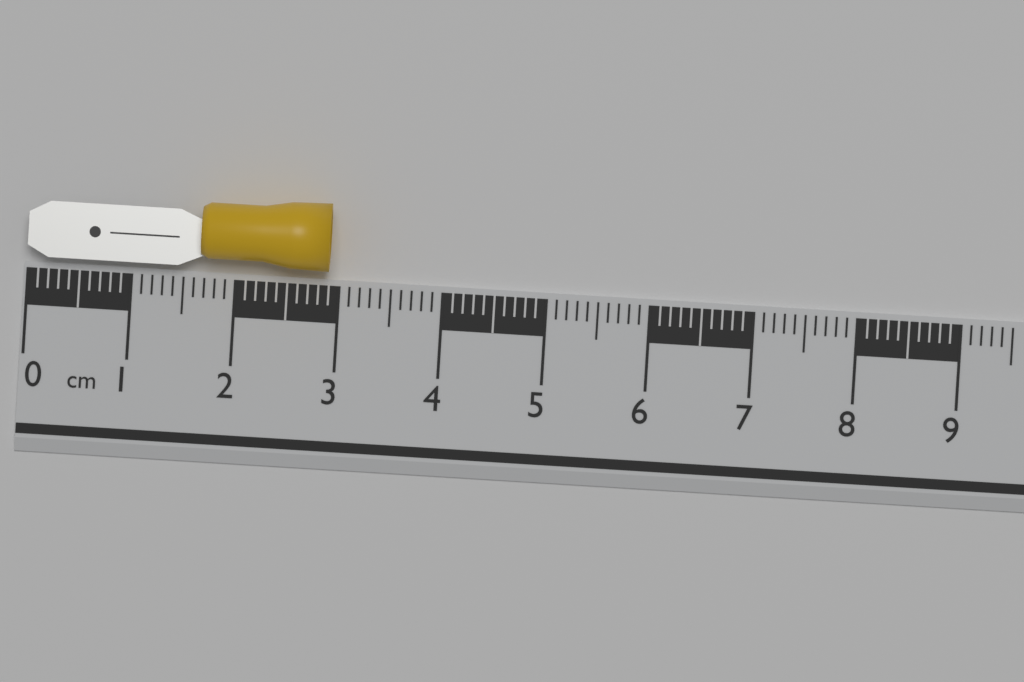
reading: 2.9 cm
